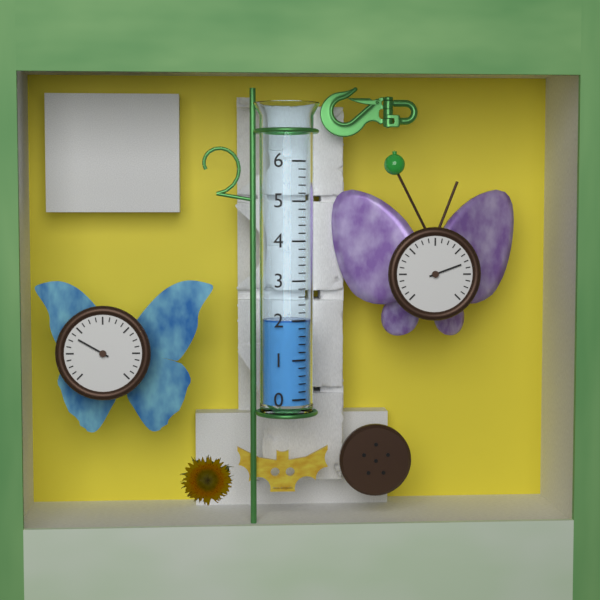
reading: 2.0 (no unit)
